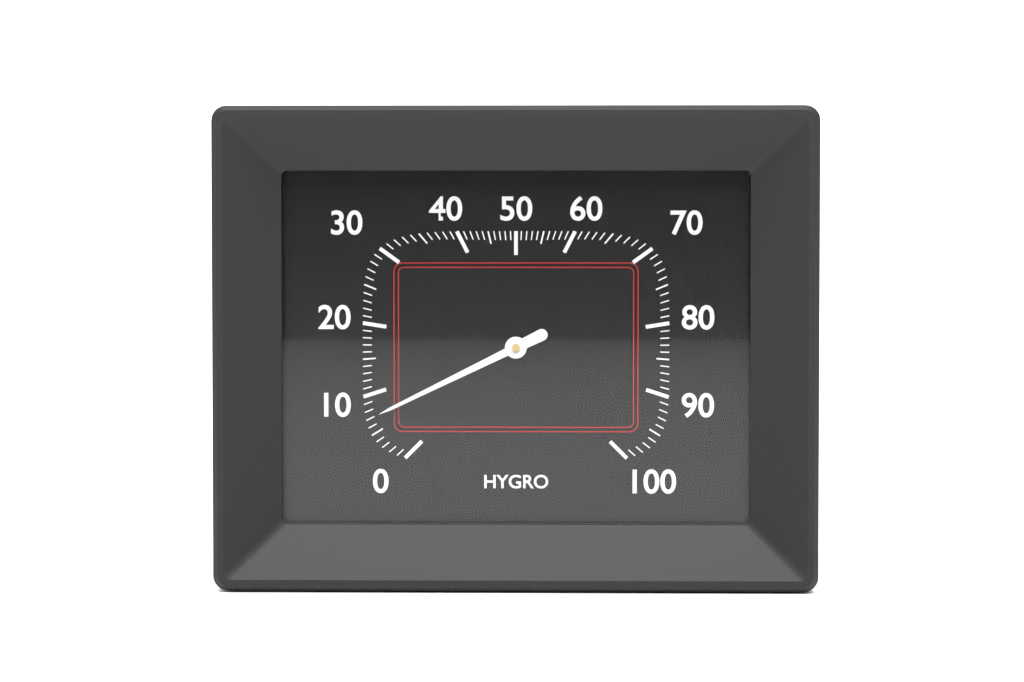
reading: 7 %
